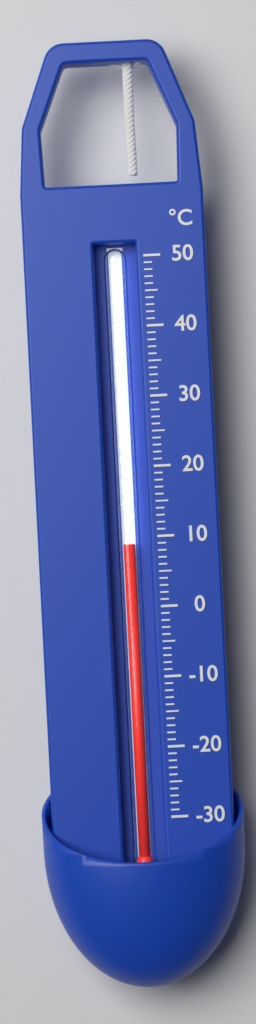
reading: 9 °C
